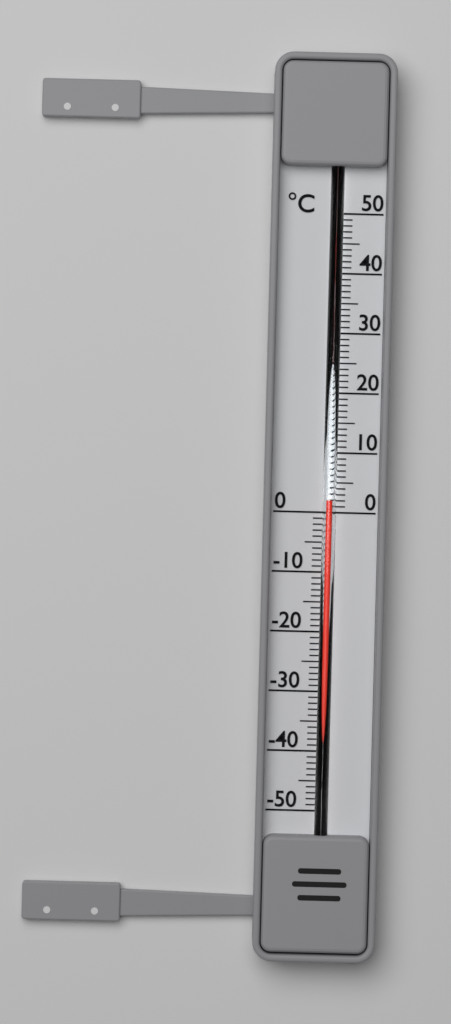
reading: 2 °C
